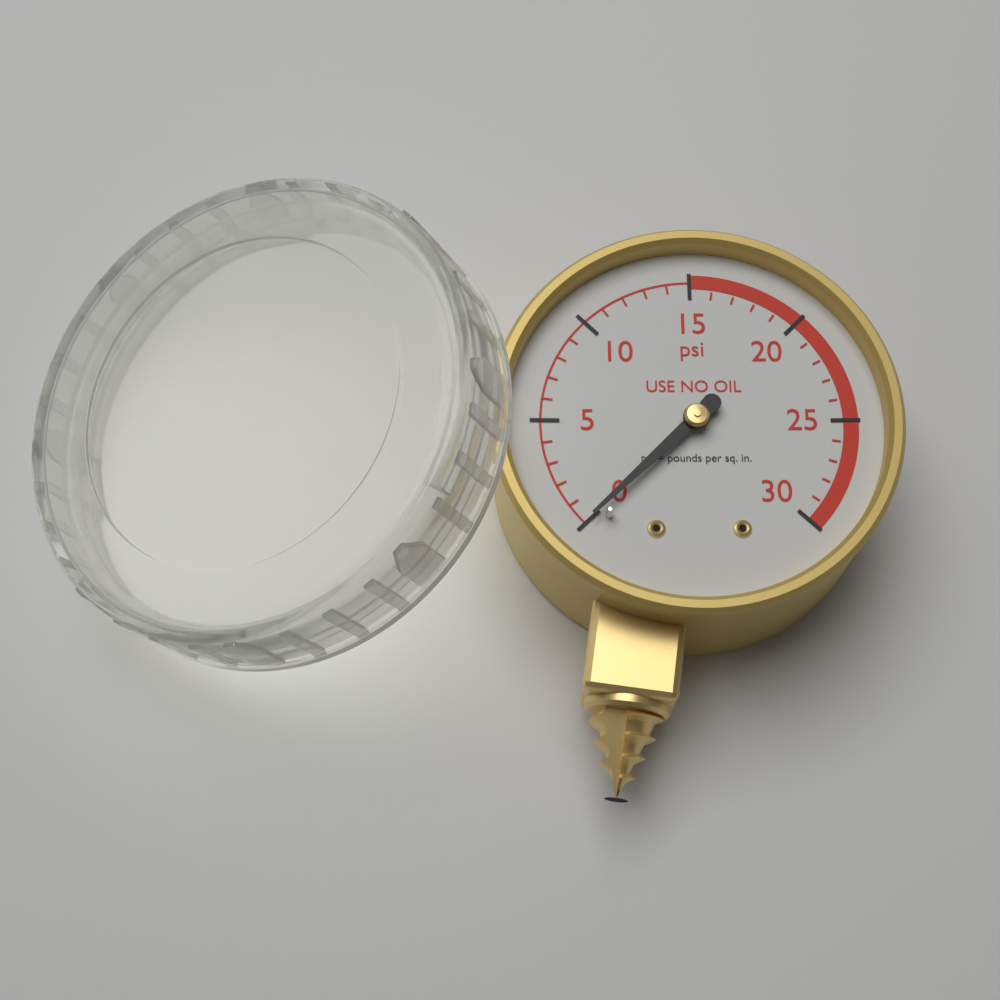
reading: 0 psi
